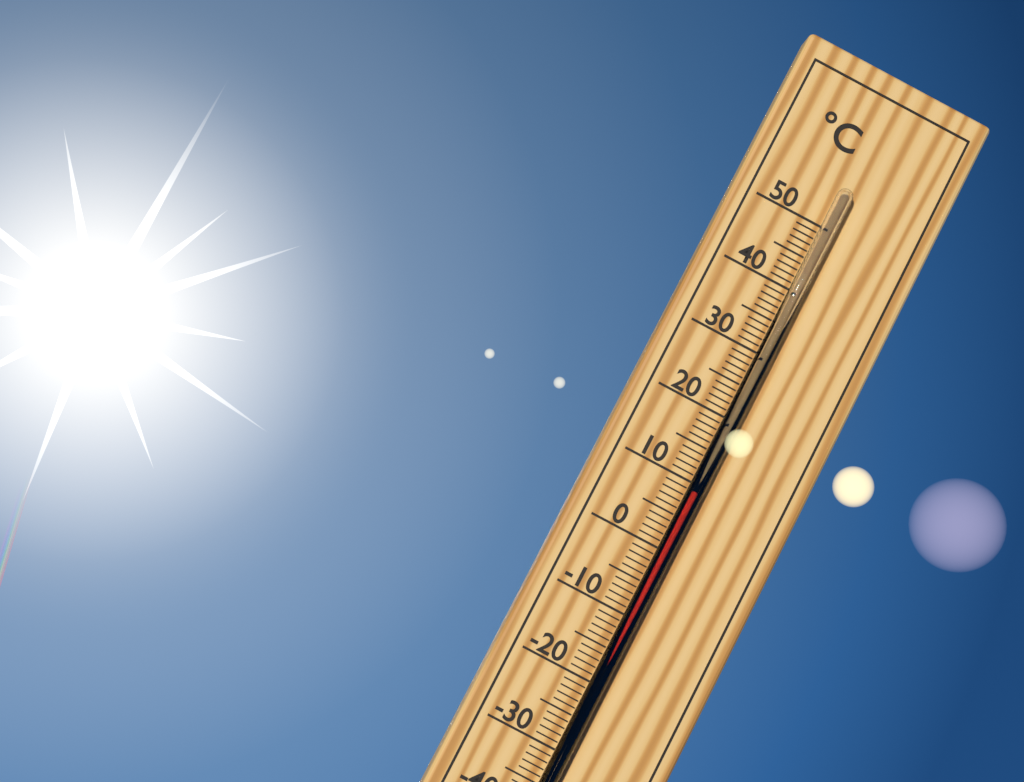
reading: 9 °C
